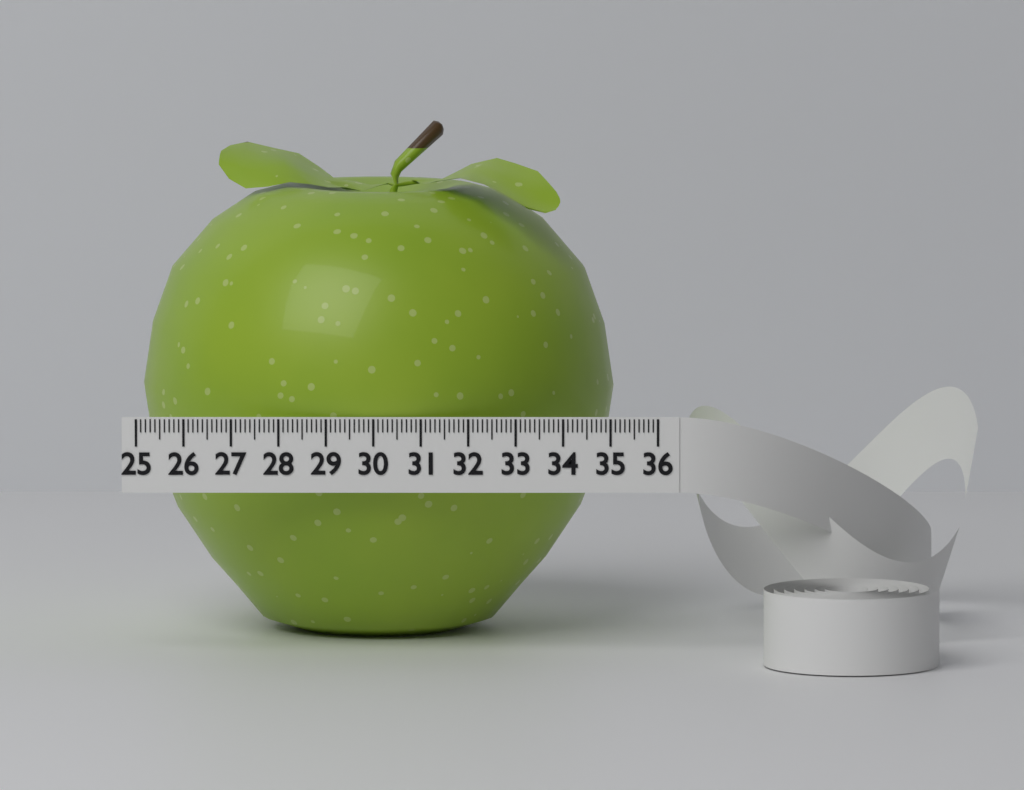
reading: 35.1 (no unit)
